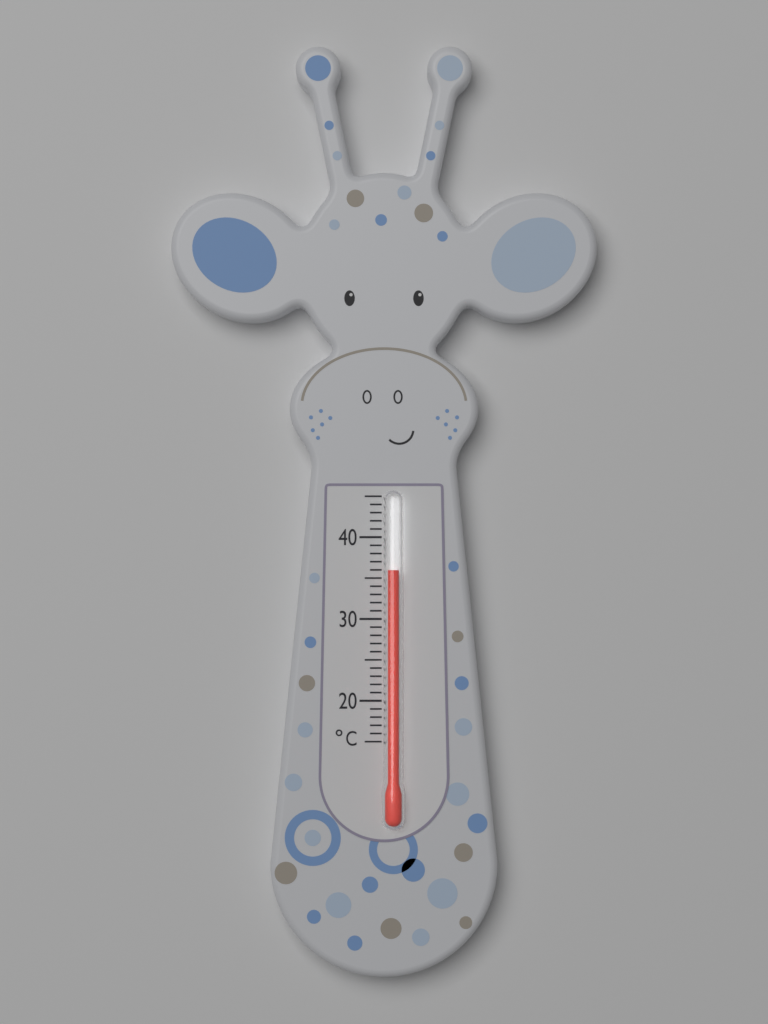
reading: 36 °C
